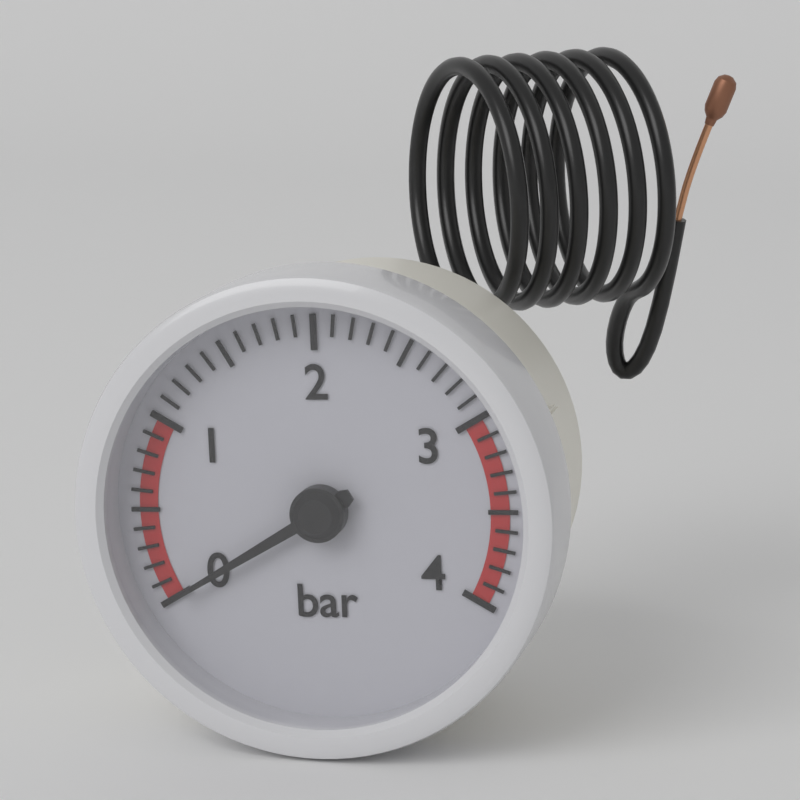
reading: 0.0 bar
